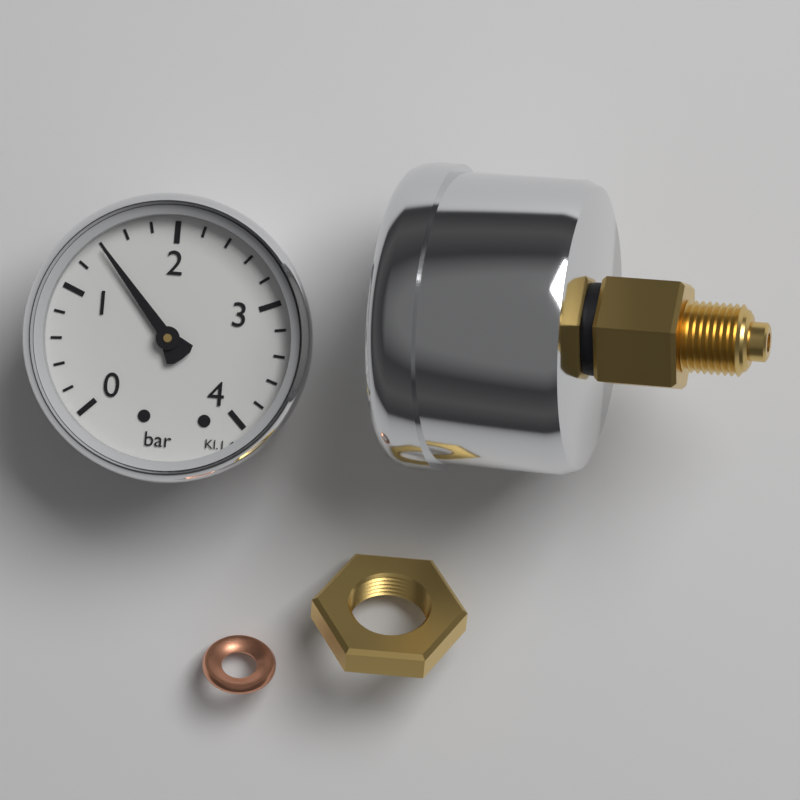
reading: 1.4 bar
